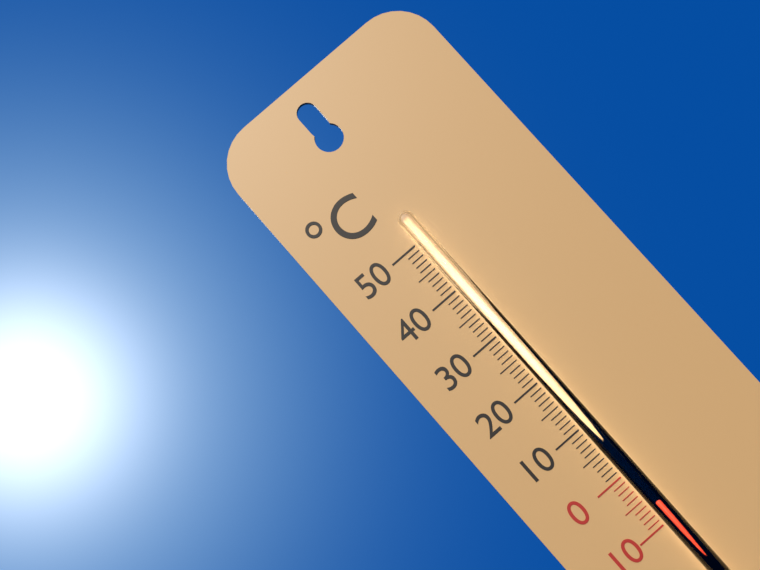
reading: -6 °C
